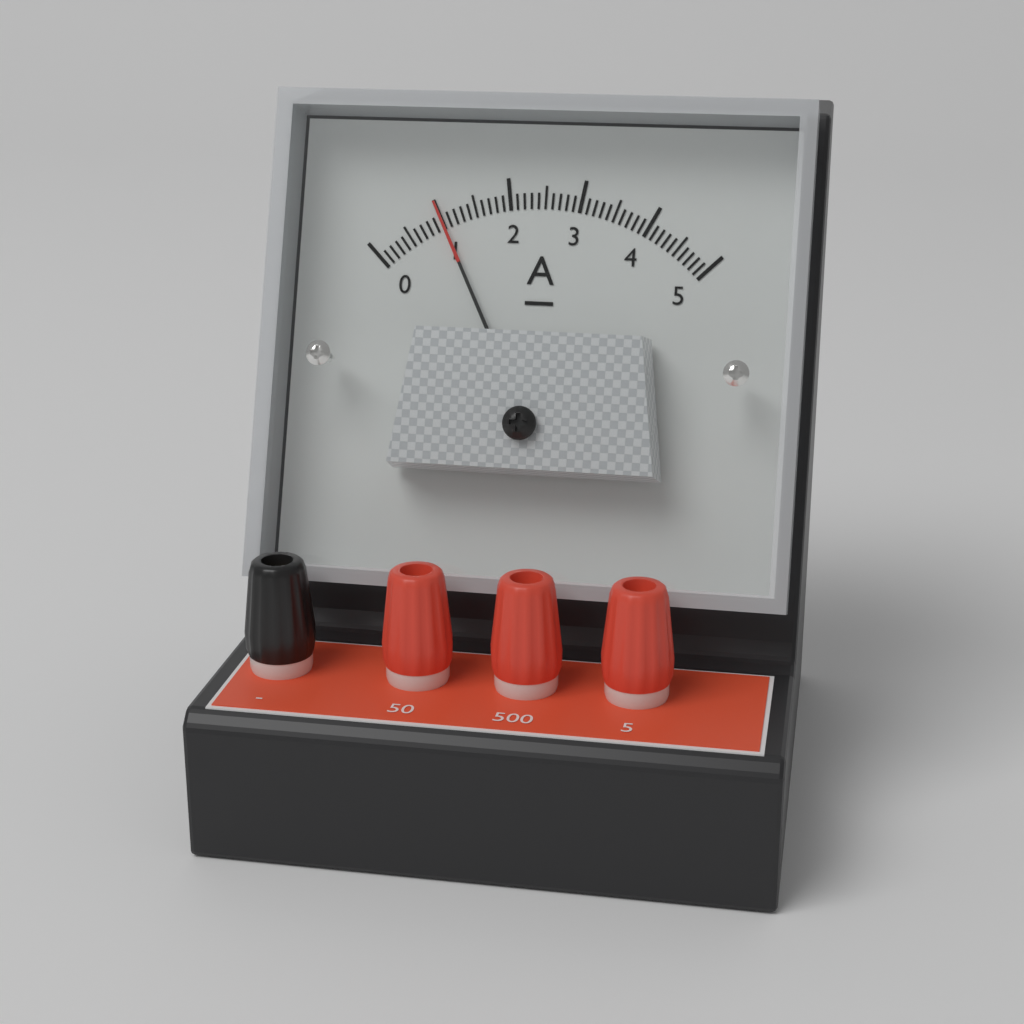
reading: 1.0 A
